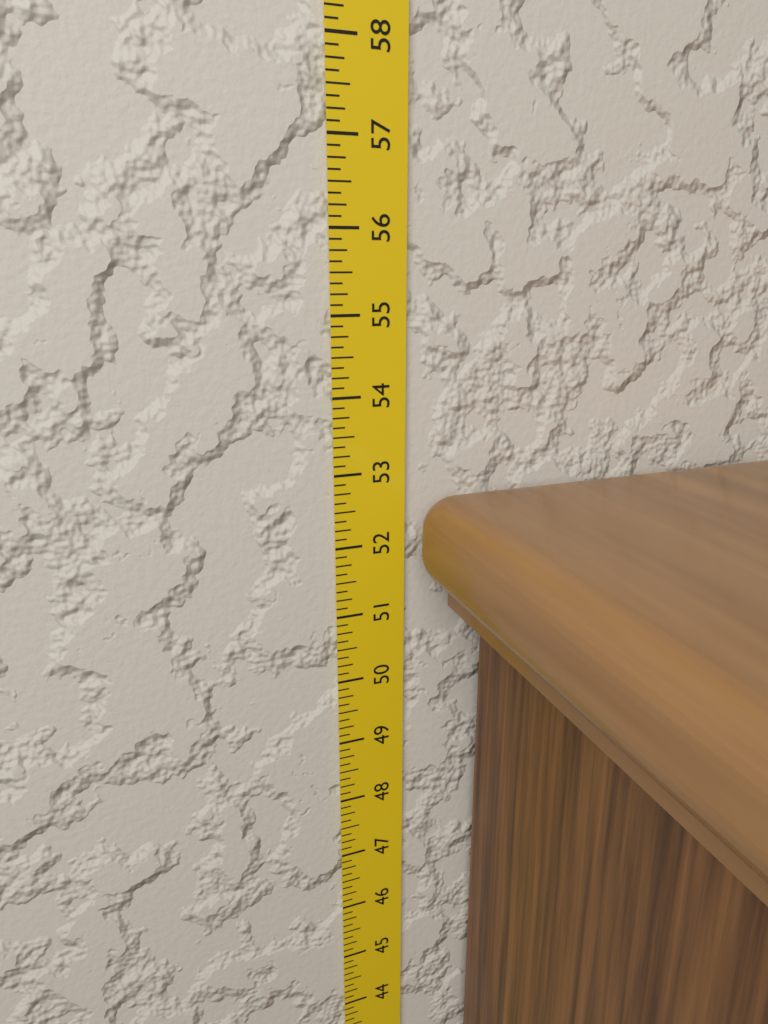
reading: 52.750 in
